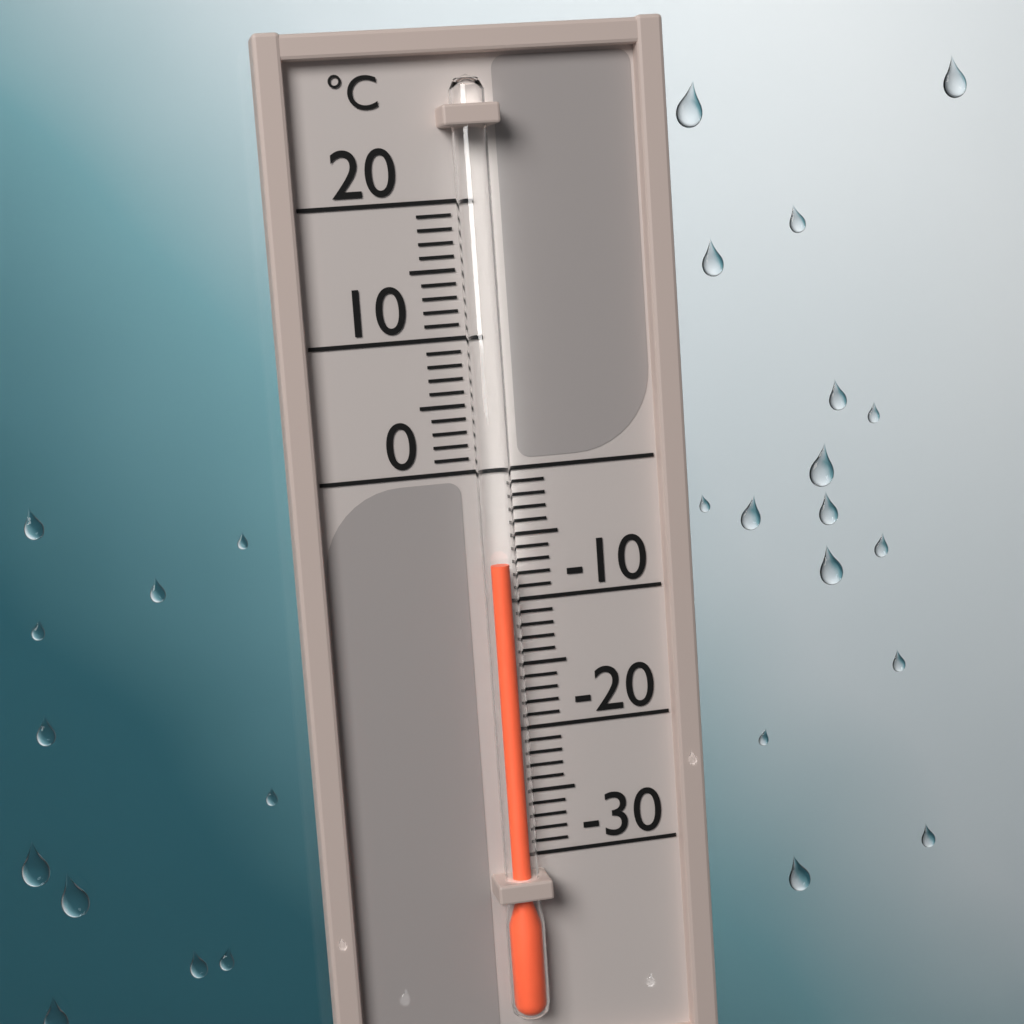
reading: -7 °C
